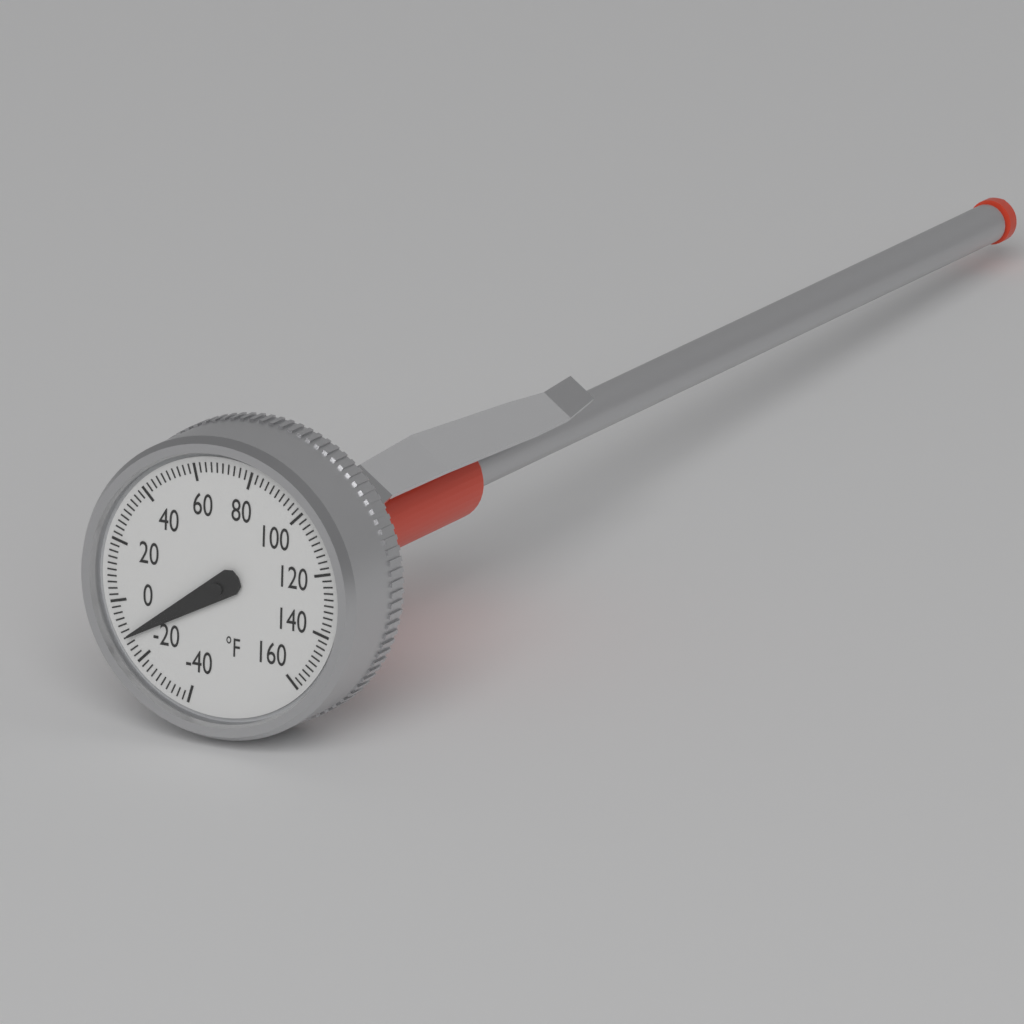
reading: -12 °F
